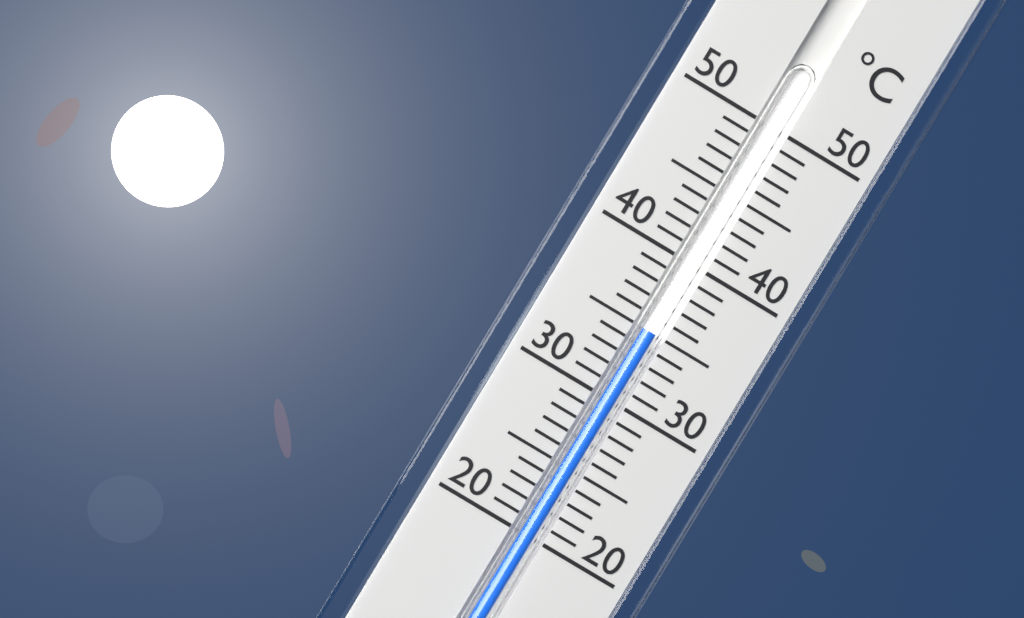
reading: 35 °C
